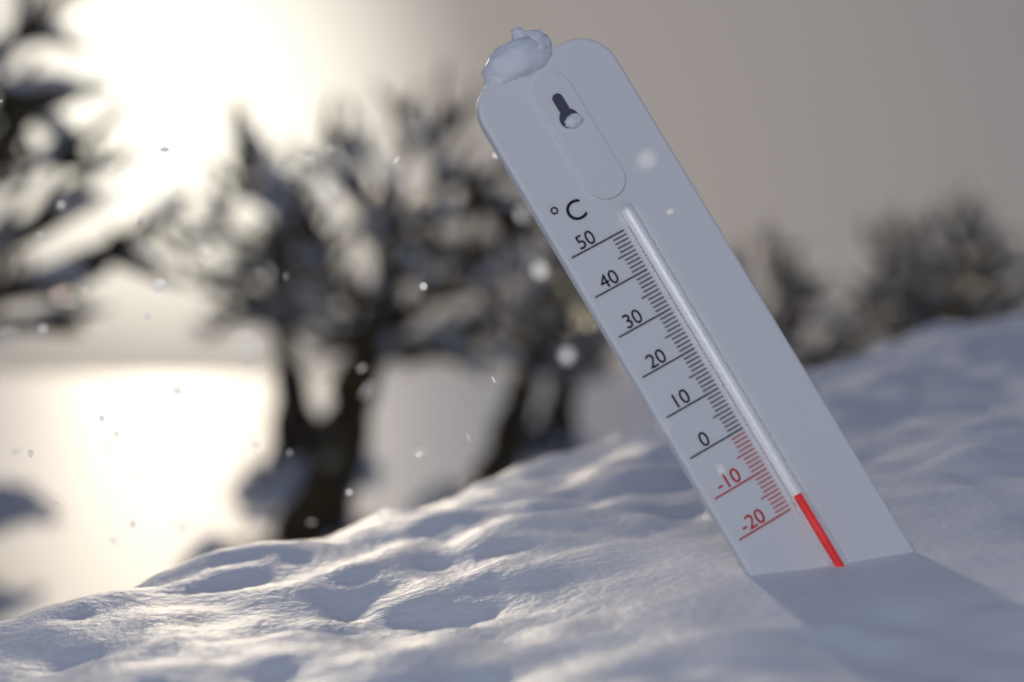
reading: -18 °C
